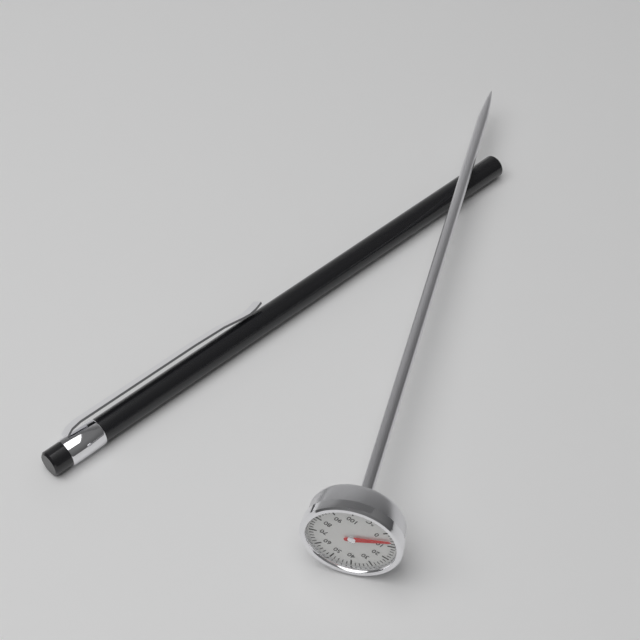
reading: 6 °C
